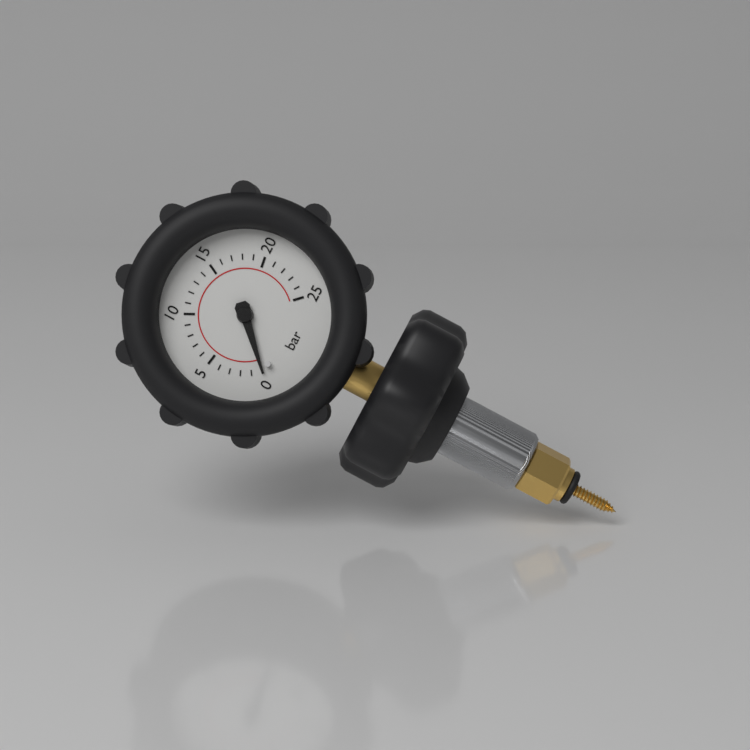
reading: 0 bar
